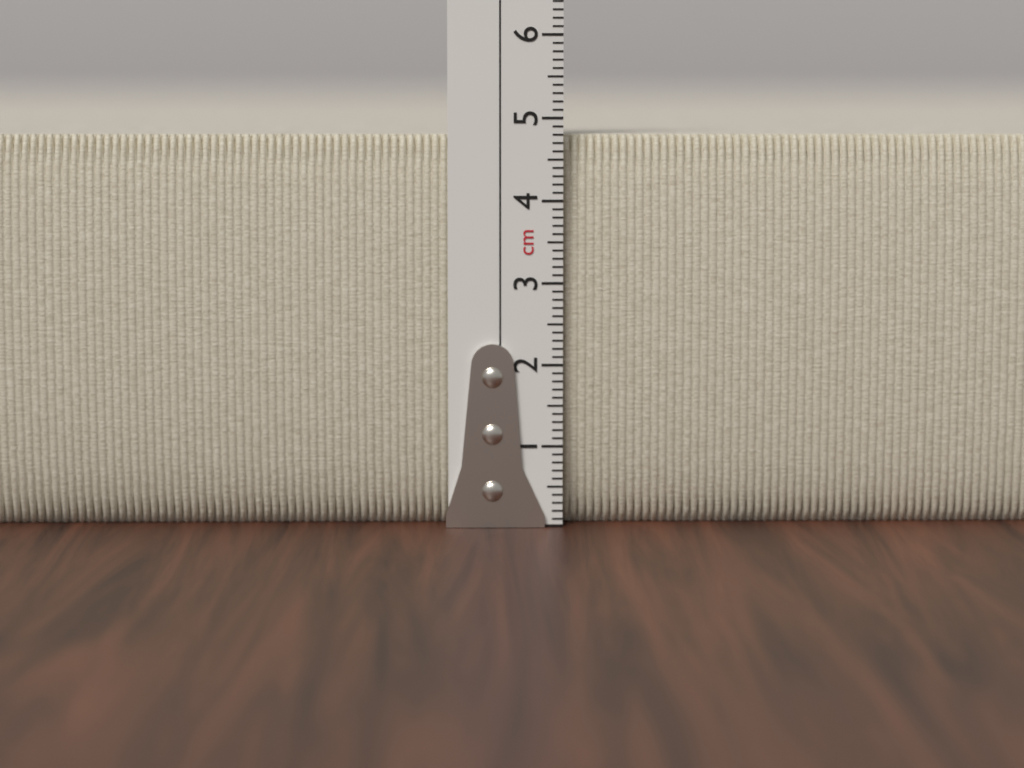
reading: 4.8 cm
